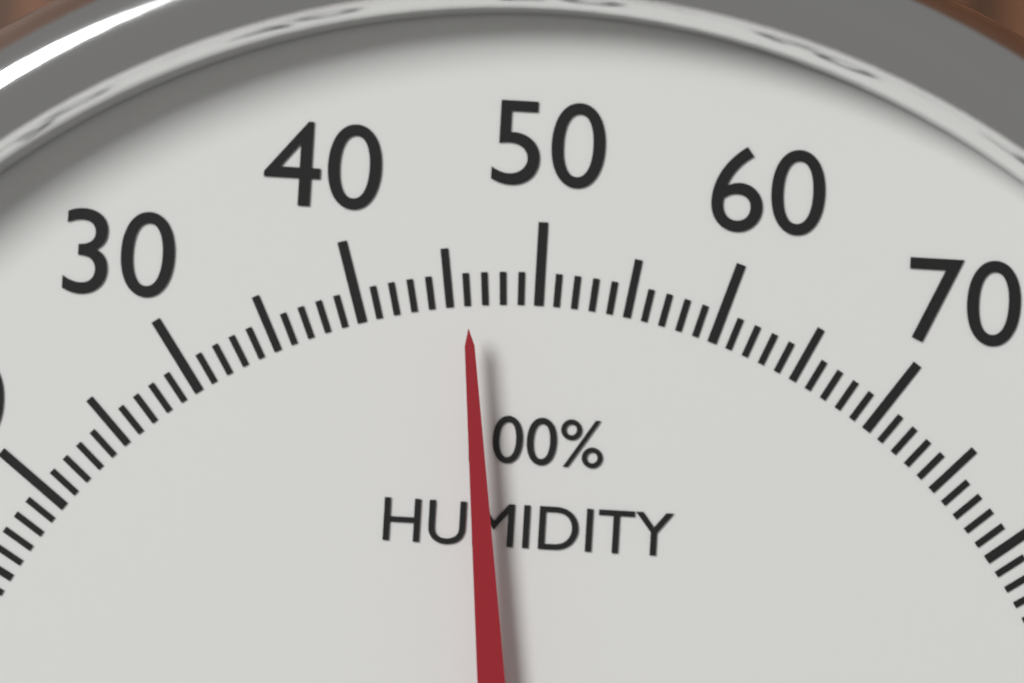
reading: 46 %
